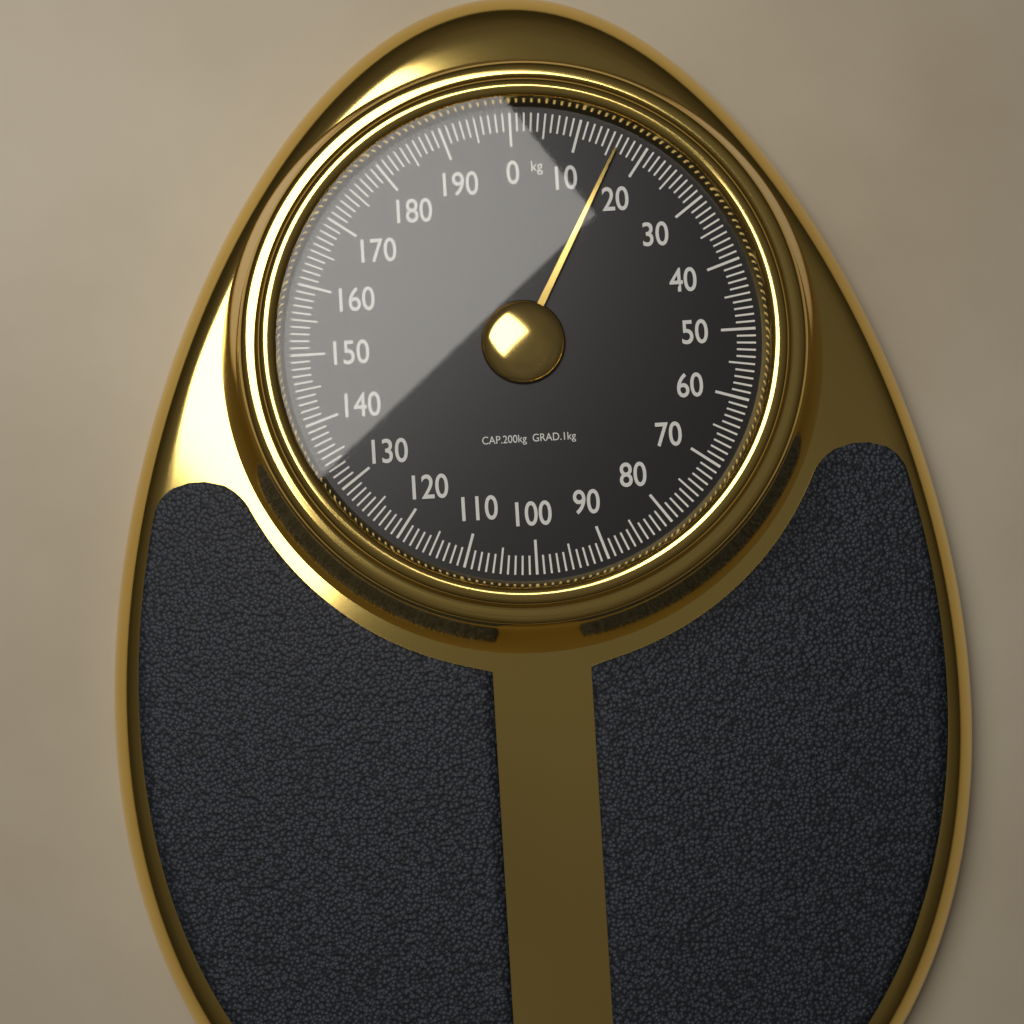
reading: 16 kg
